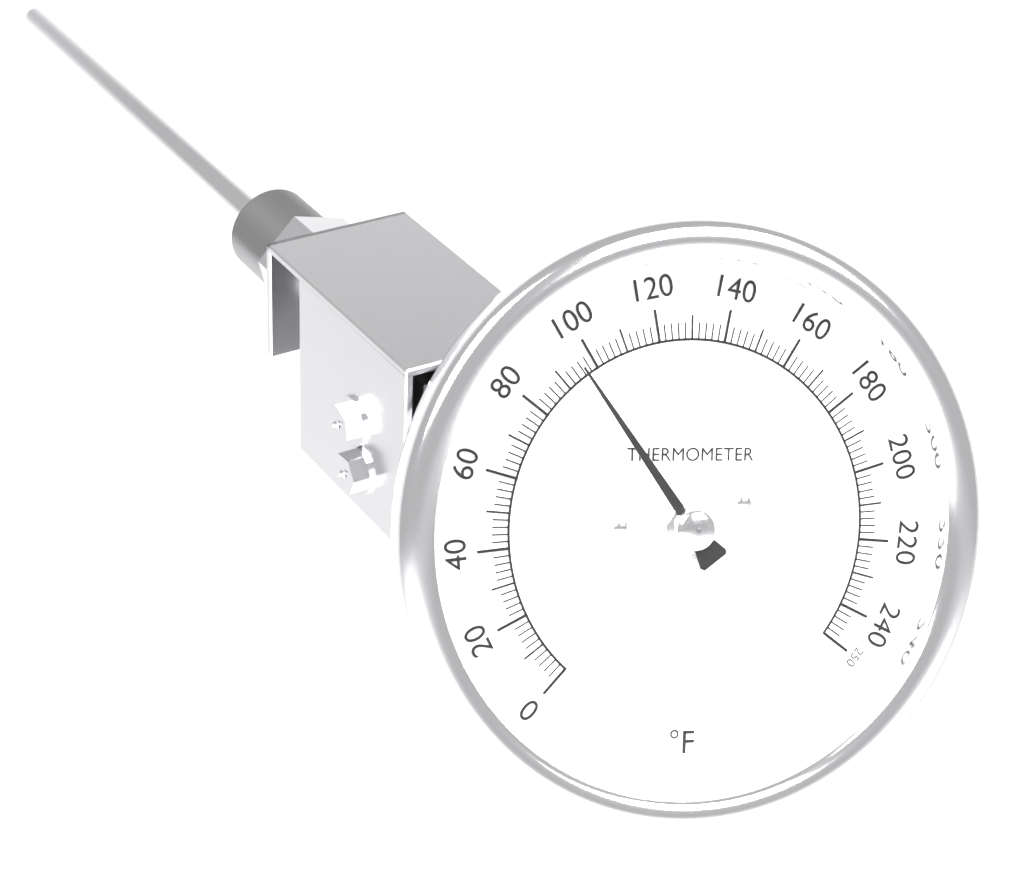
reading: 96 °F
